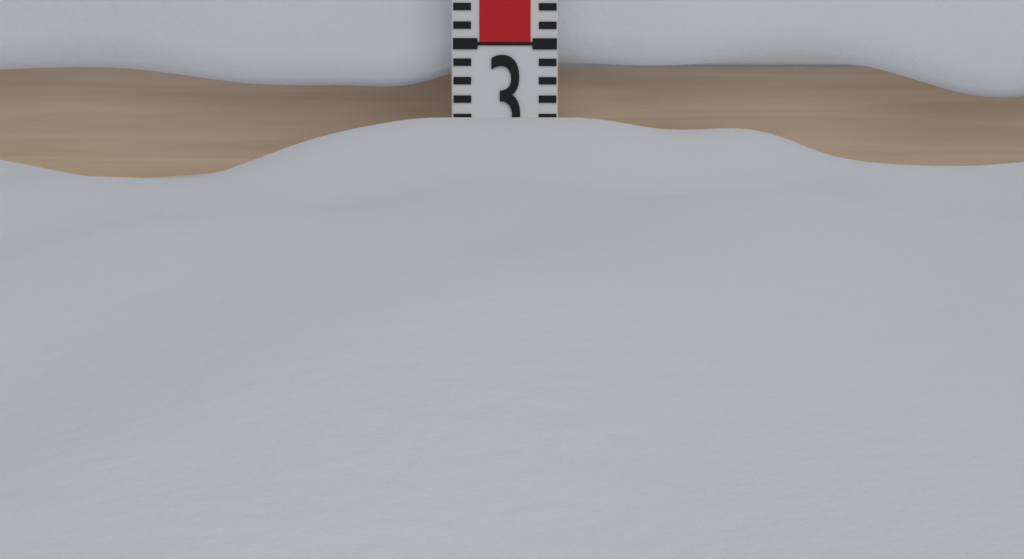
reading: 2.6 (no unit)
